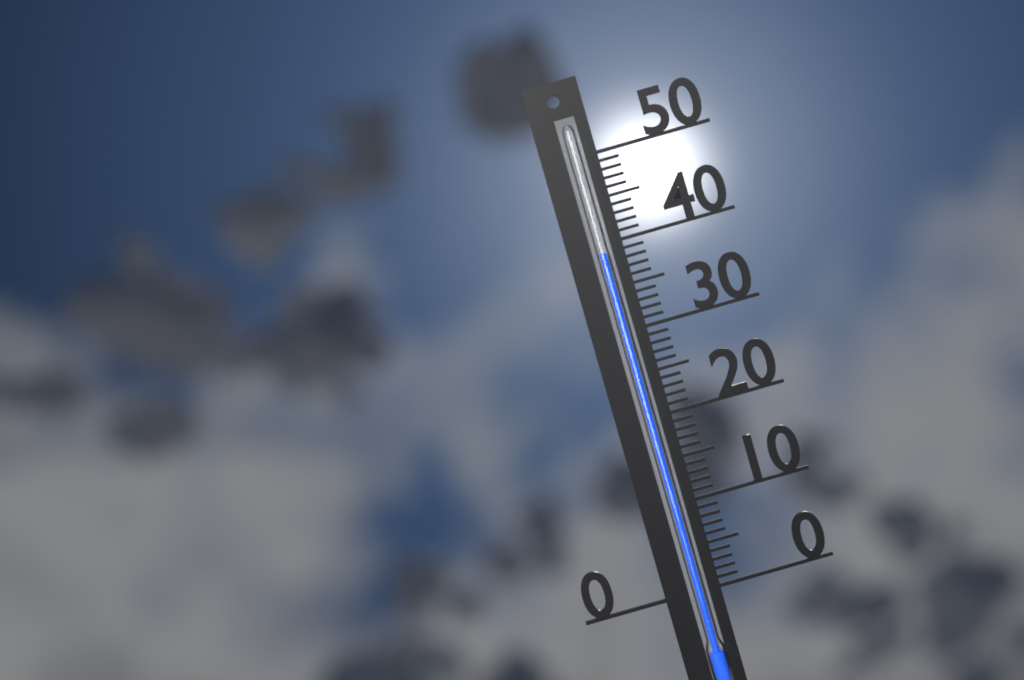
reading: 39 (no unit)
